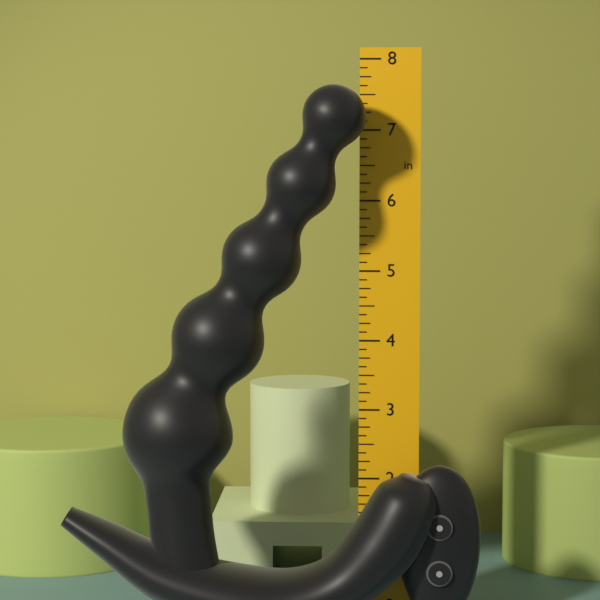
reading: 7.625 in
